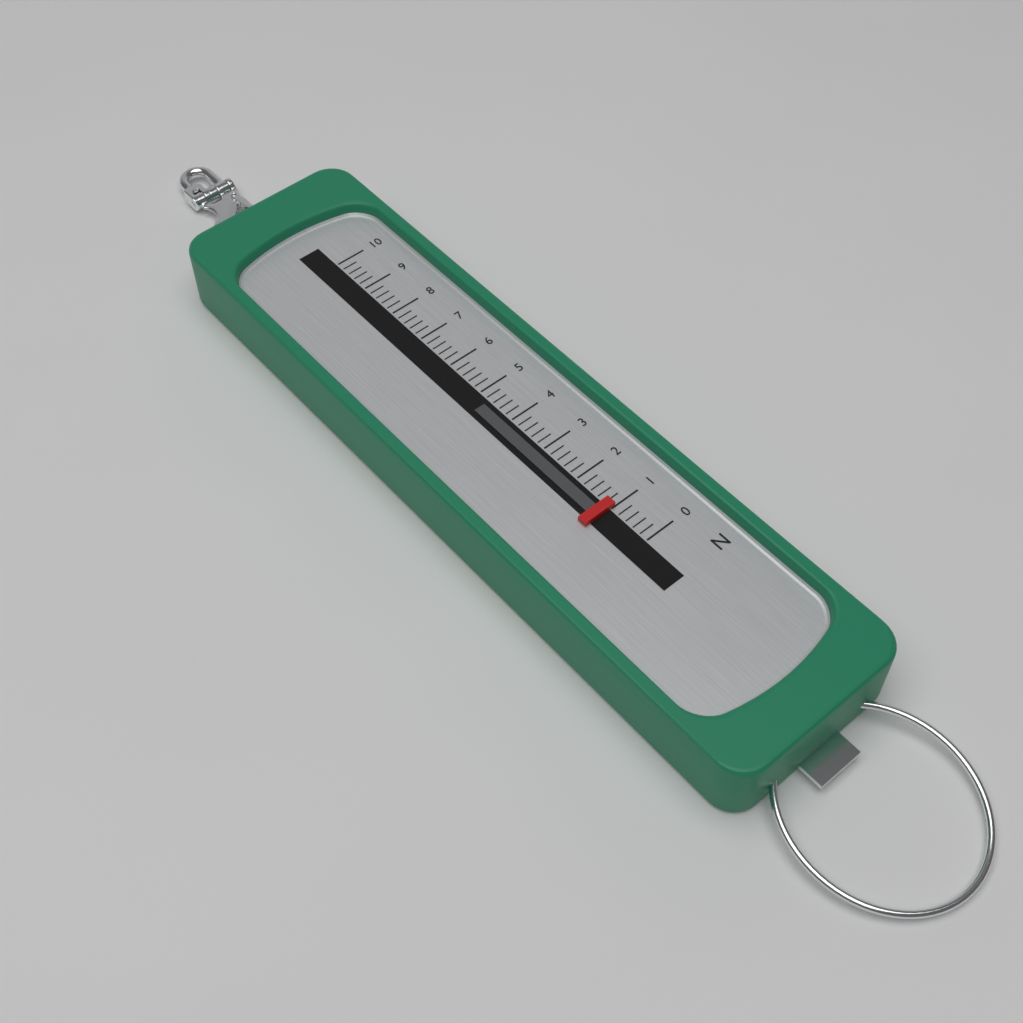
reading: 1.0 N
